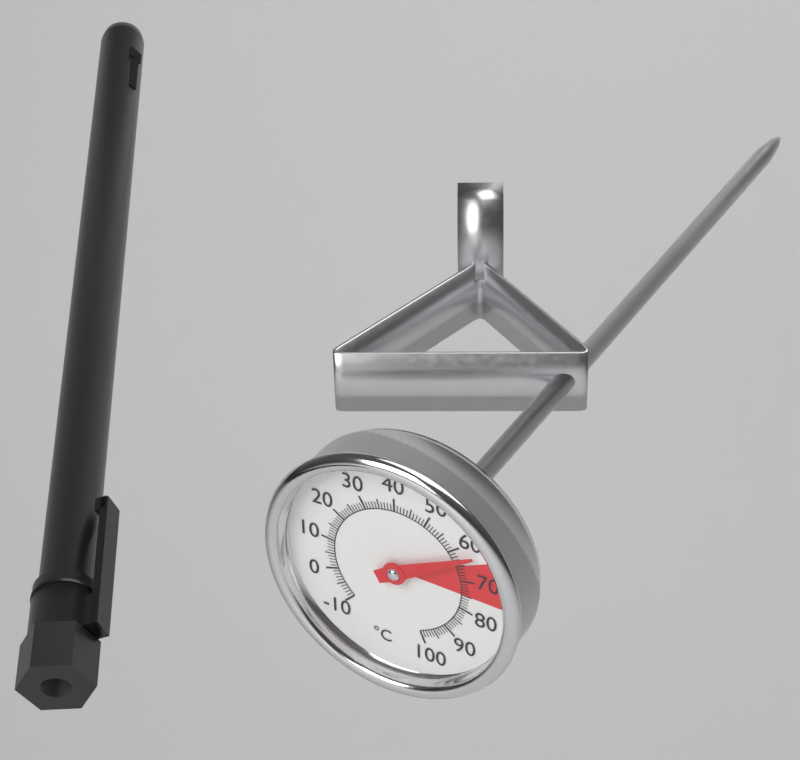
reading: 63 °C
